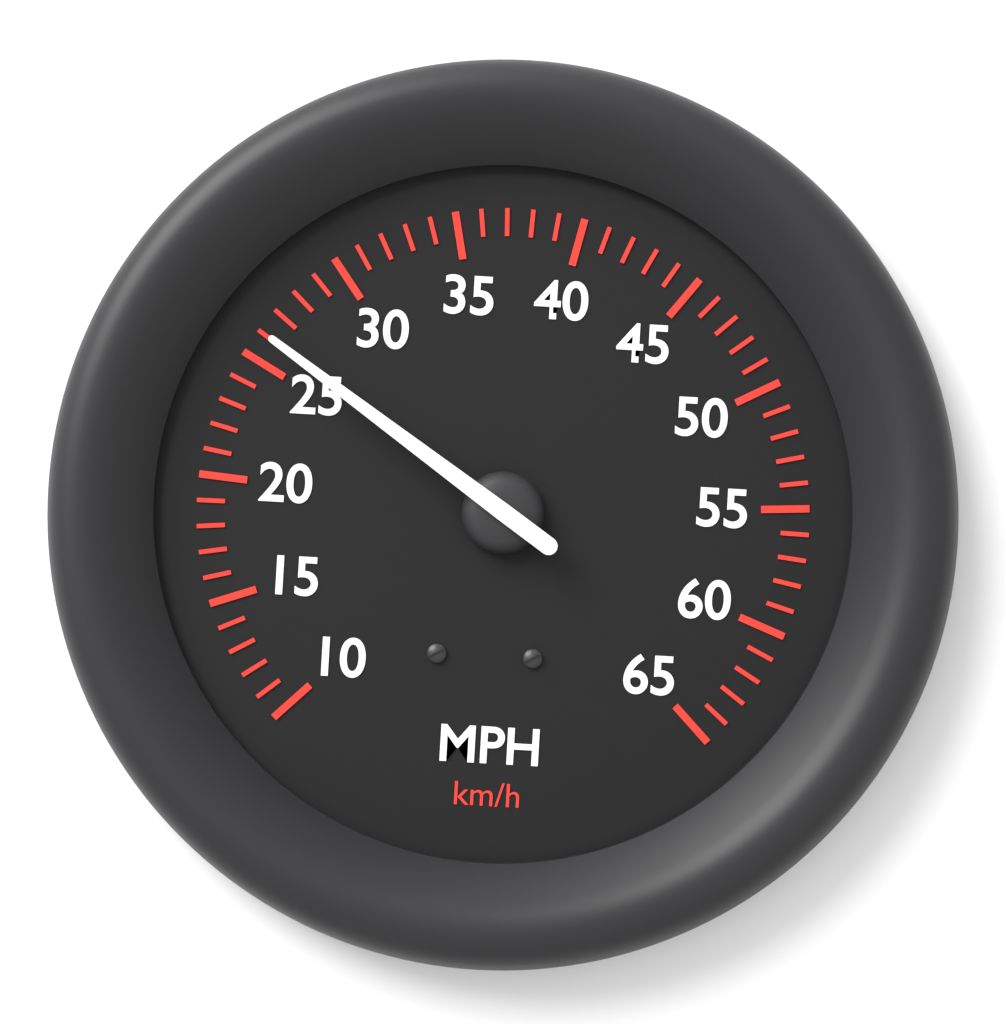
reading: 26 mph
